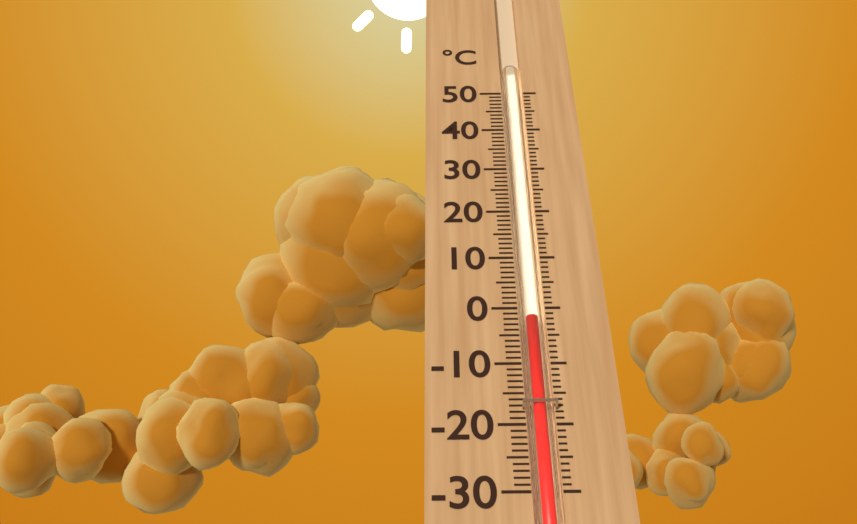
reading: -2 °C
